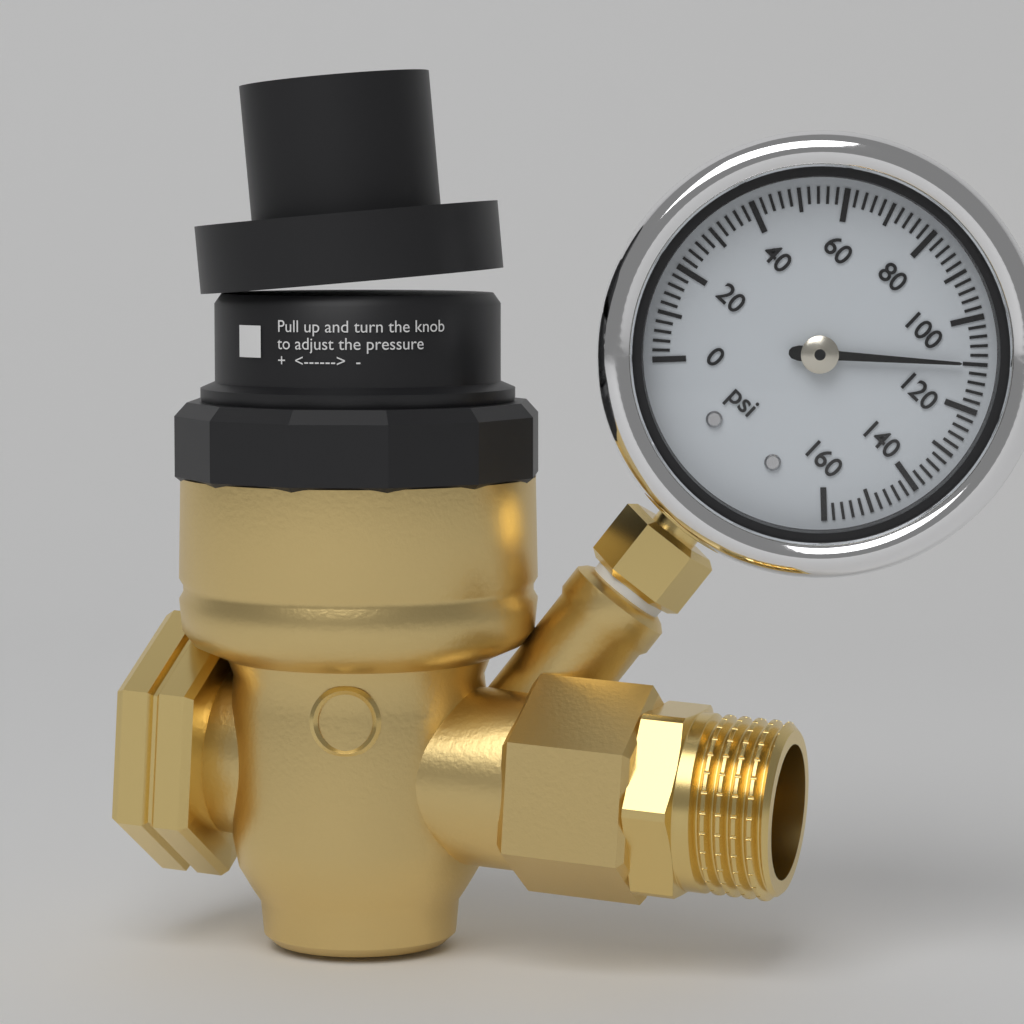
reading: 110 psi
